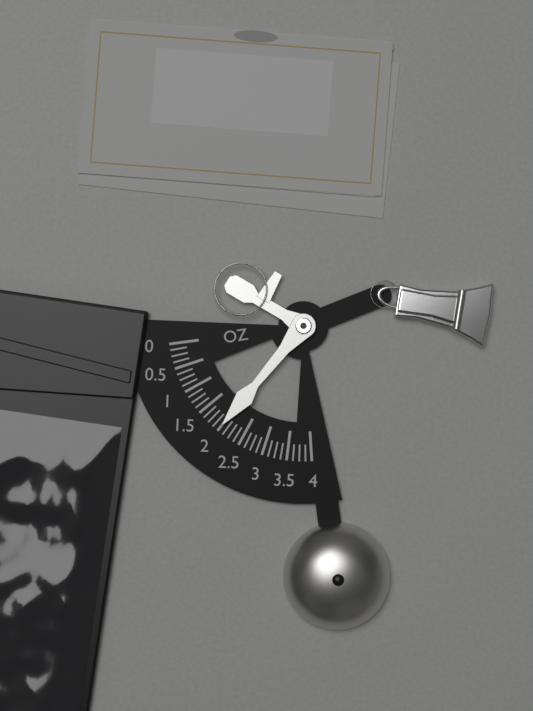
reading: 2.000 oz
